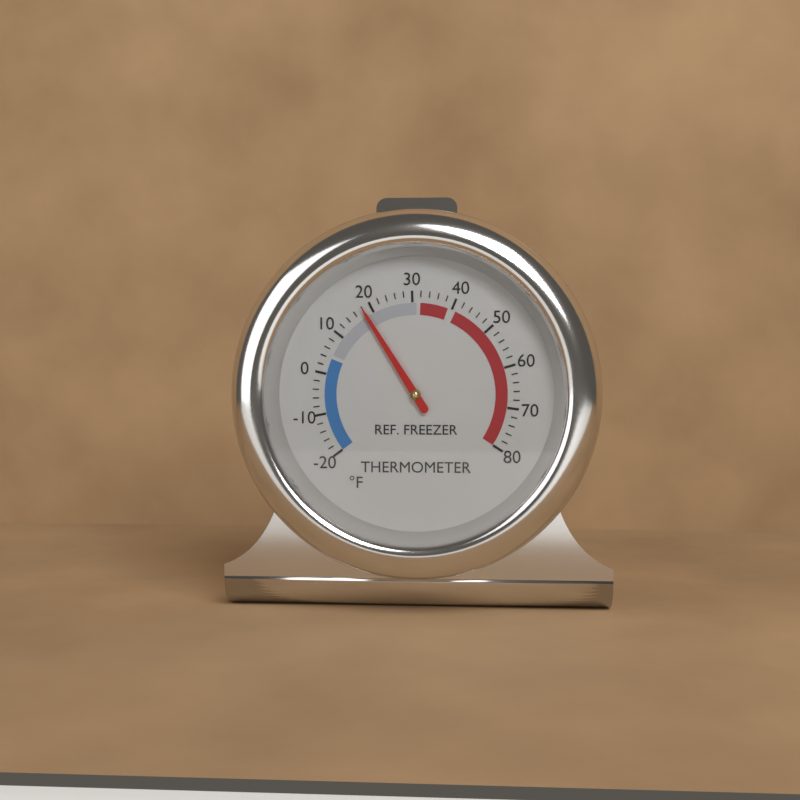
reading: 18 °F
